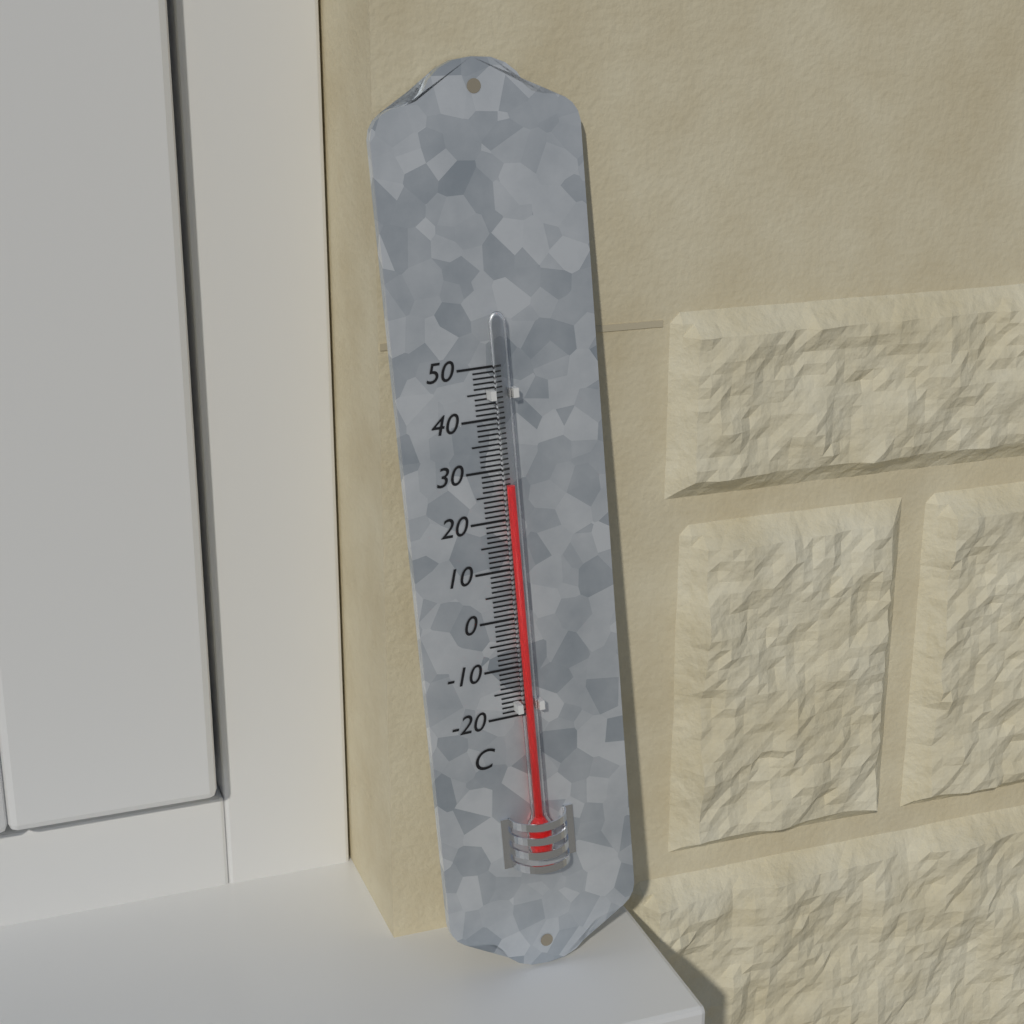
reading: 27 °C
